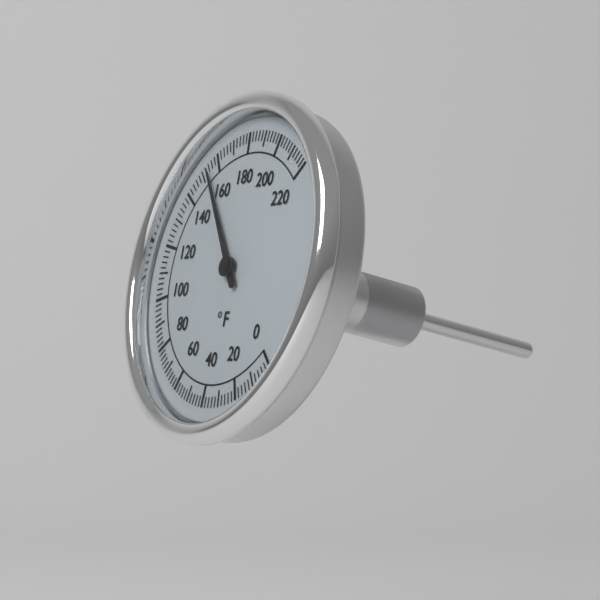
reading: 154 °F
